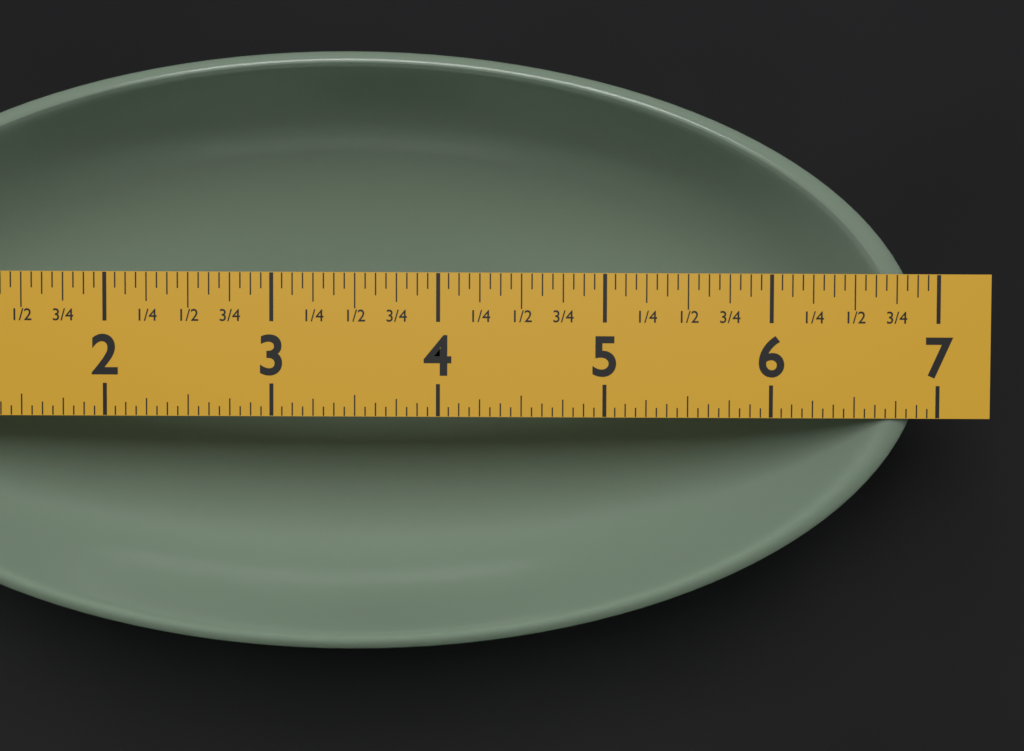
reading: 6.9375 in
